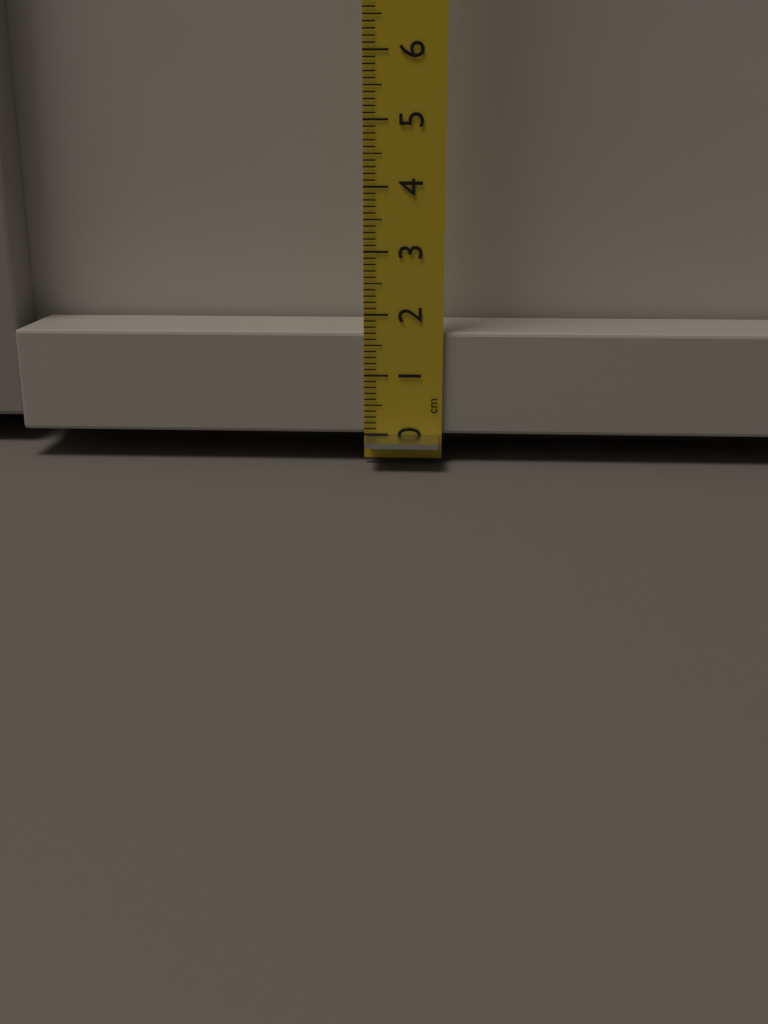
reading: 1.7 cm
